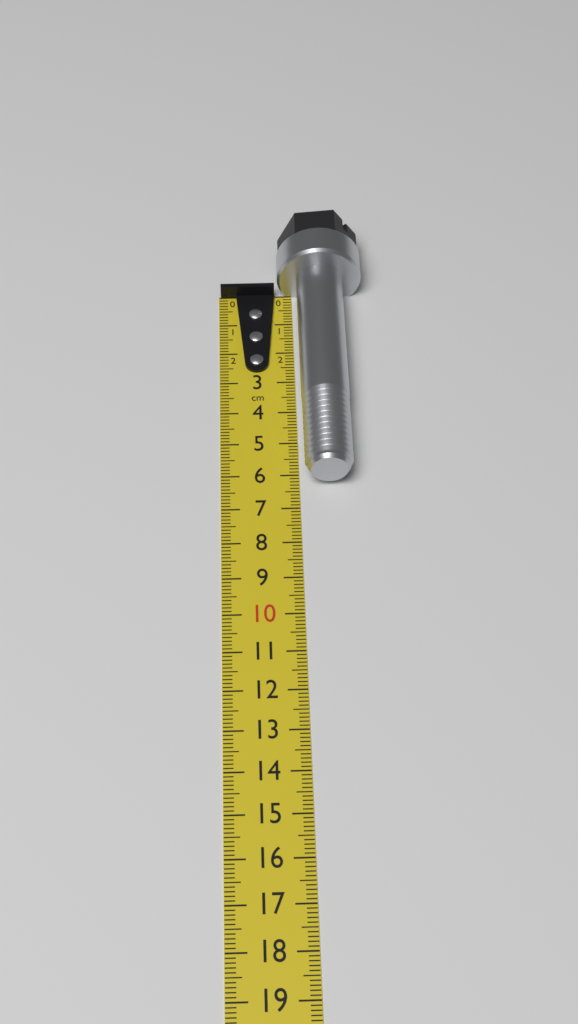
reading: 6.3 cm
